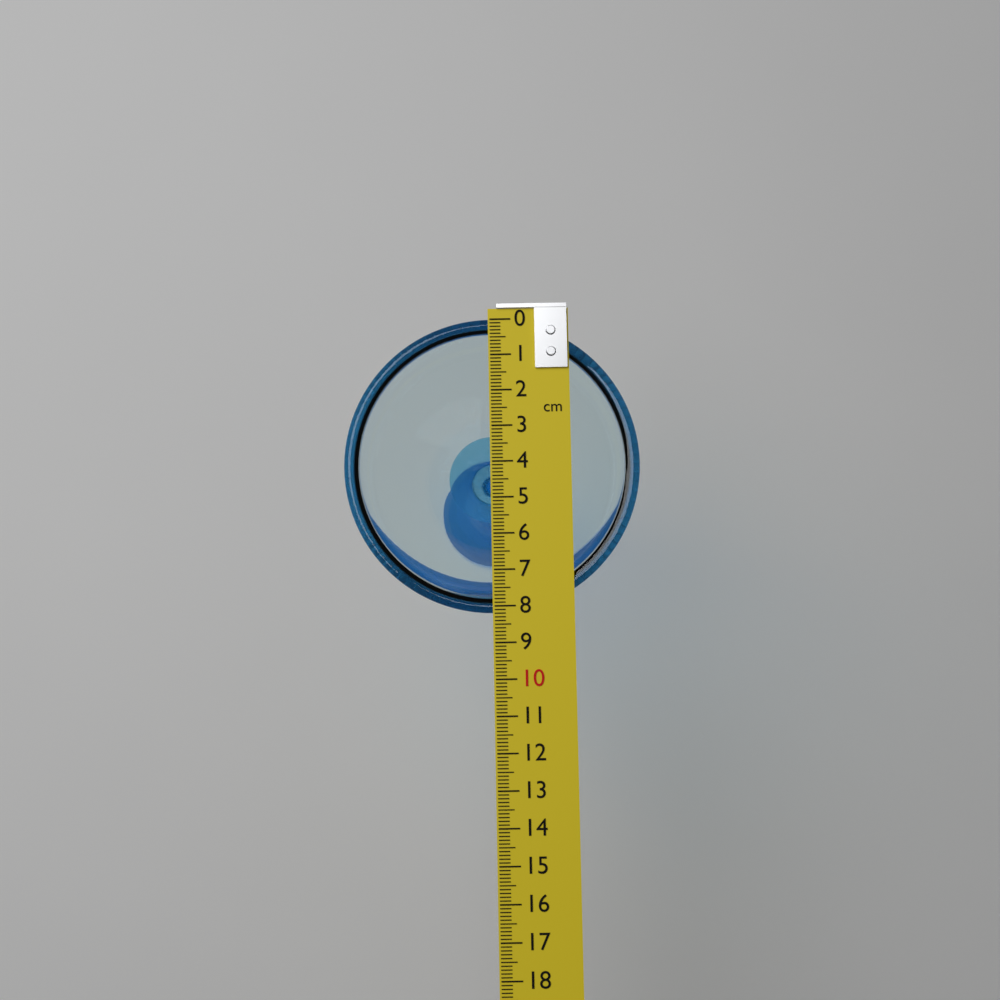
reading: 8.2 cm
